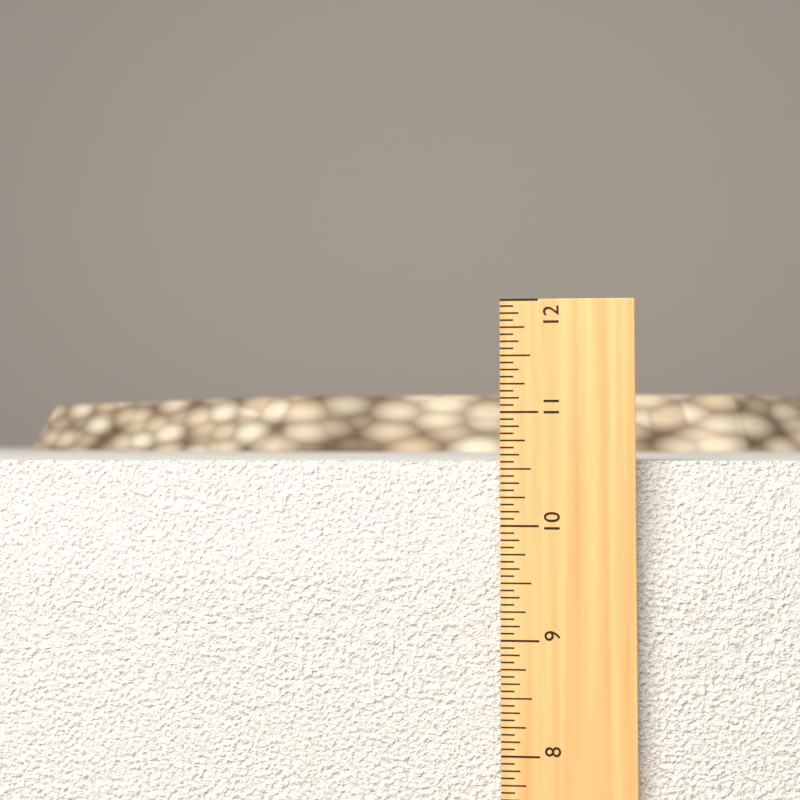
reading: 10.5625 in
